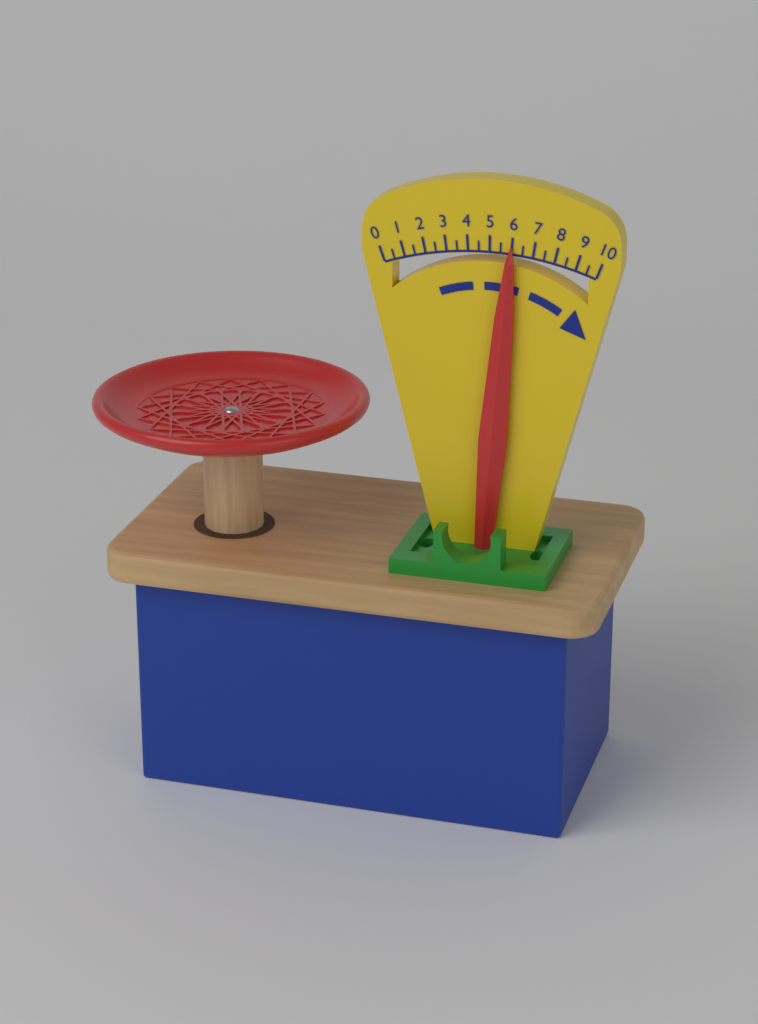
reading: 6.0 (no unit)
